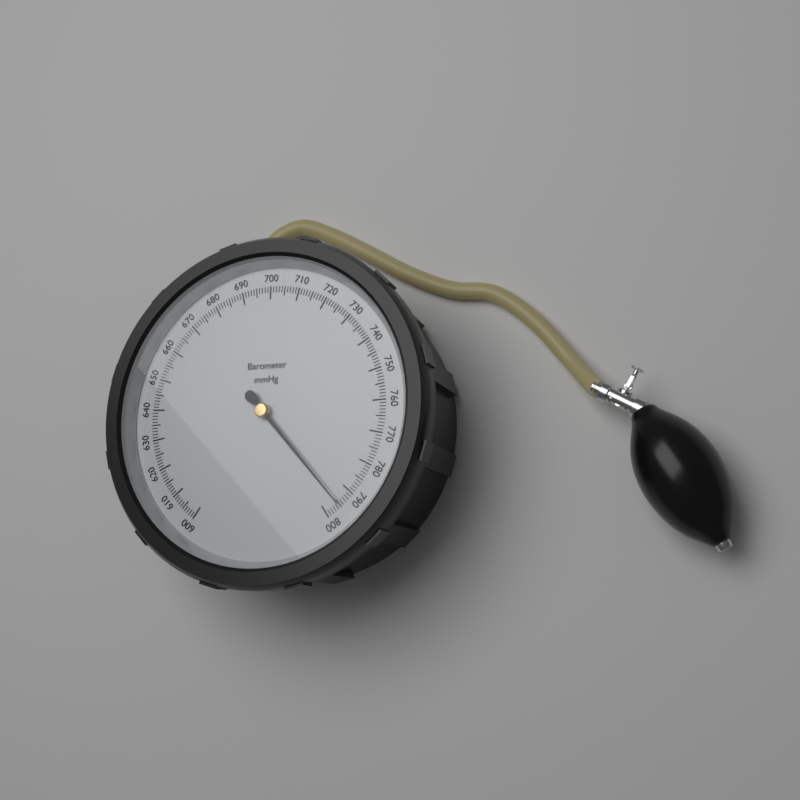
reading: 795 mmHg
